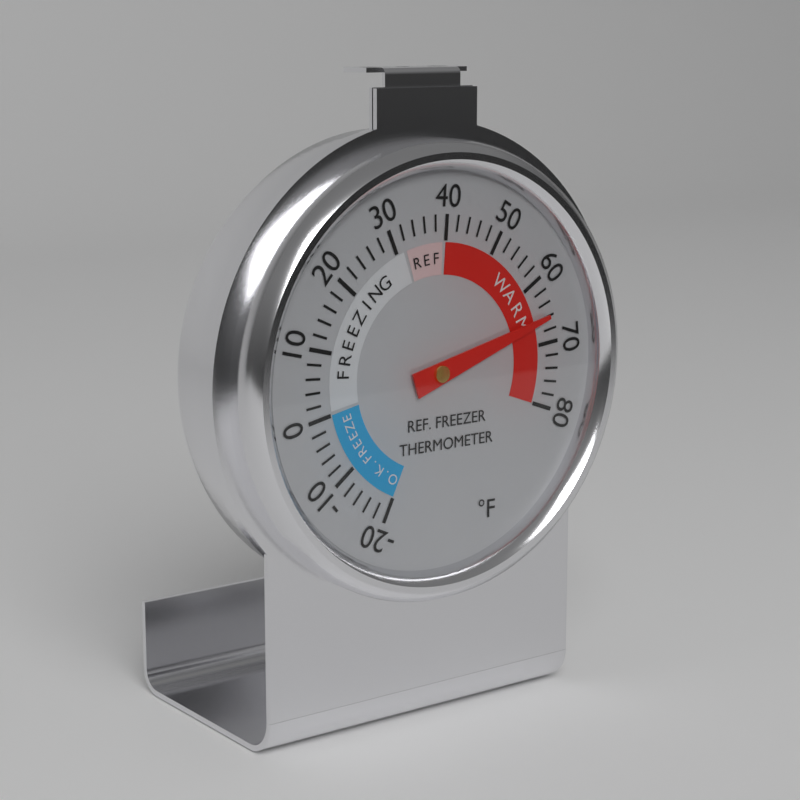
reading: 66 °F
